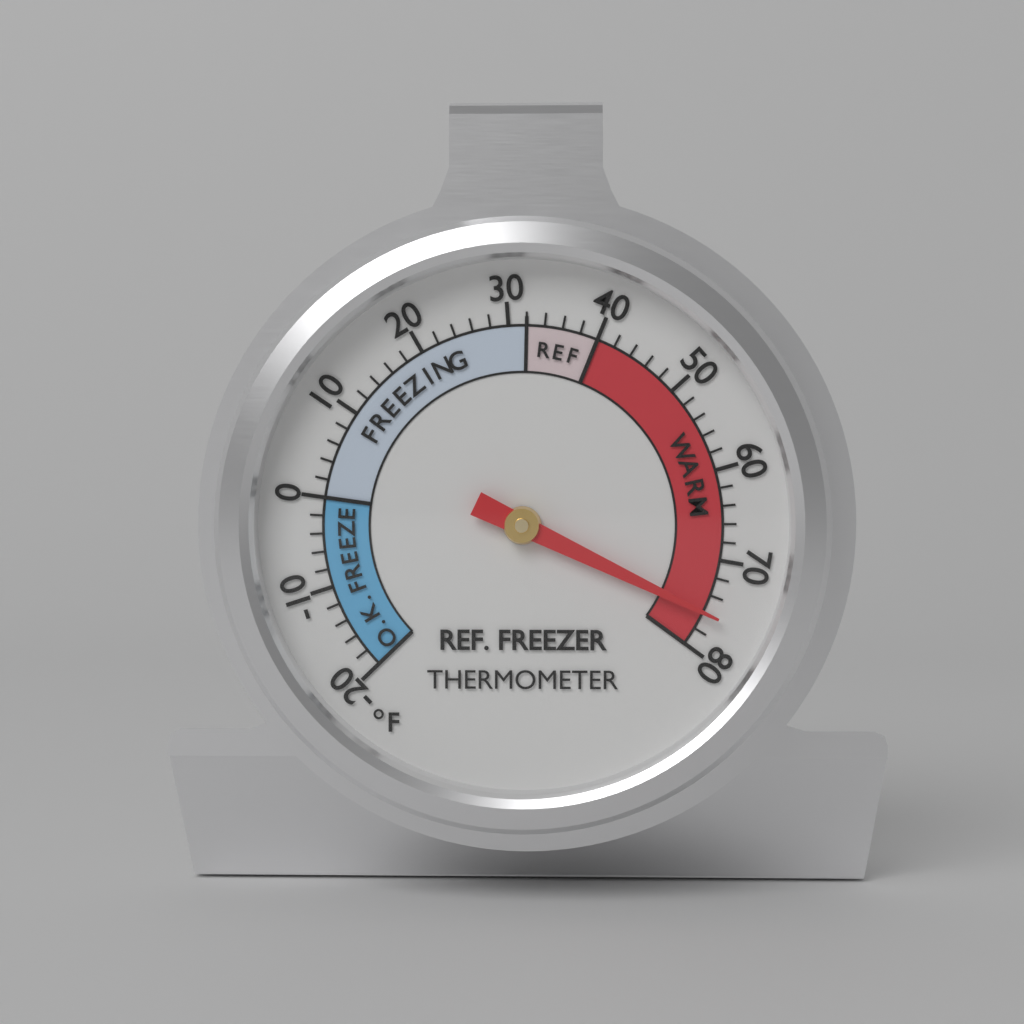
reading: 76 °F
